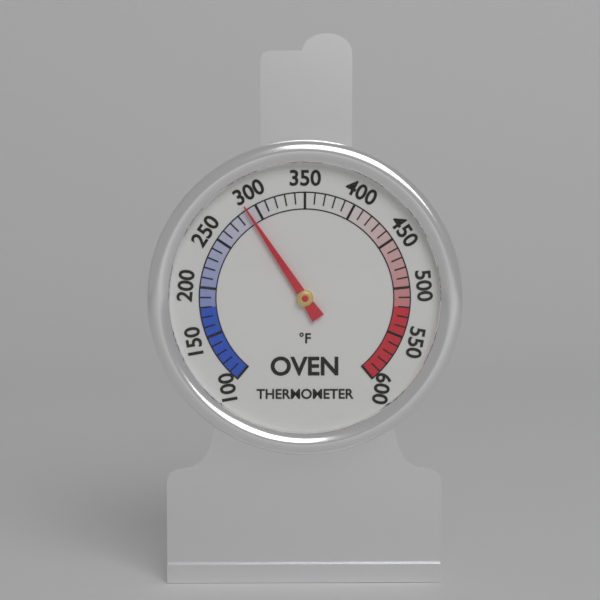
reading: 290 °F
